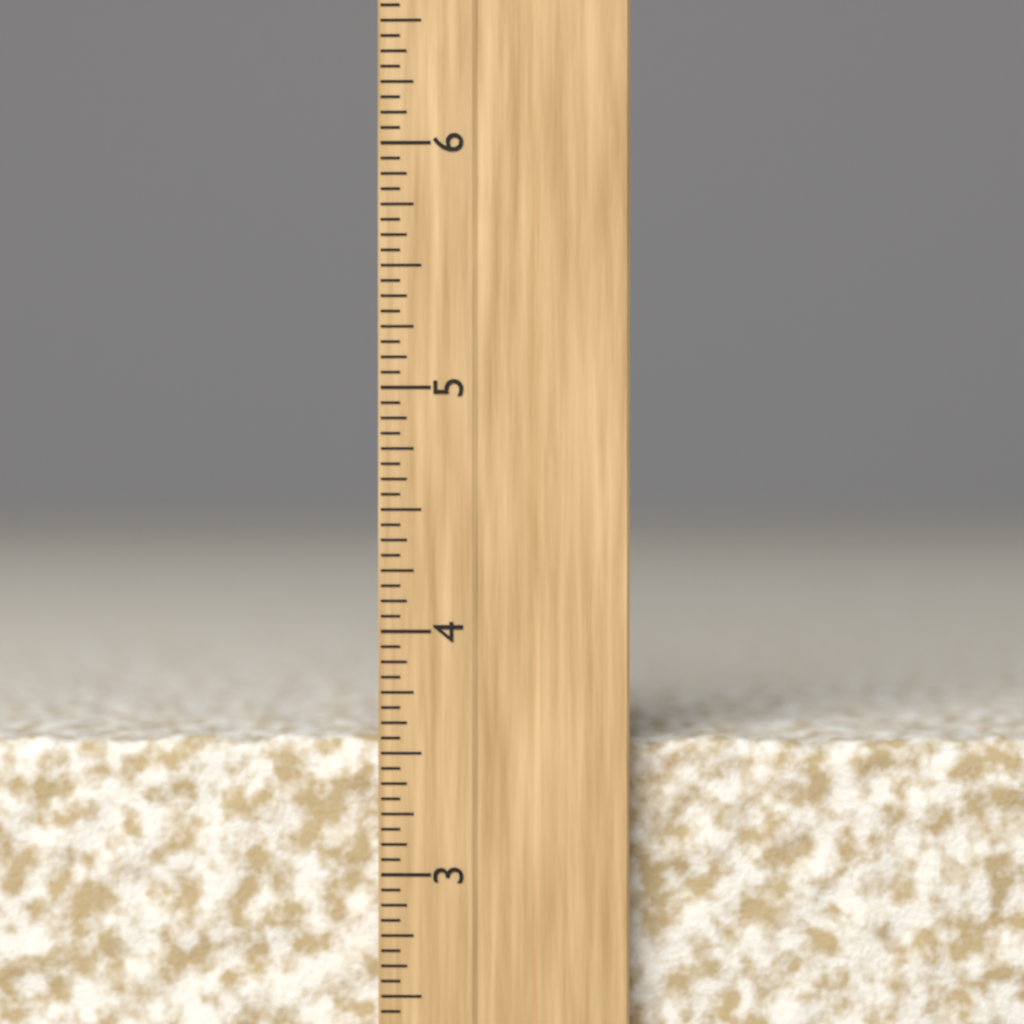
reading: 3.5625 inch
